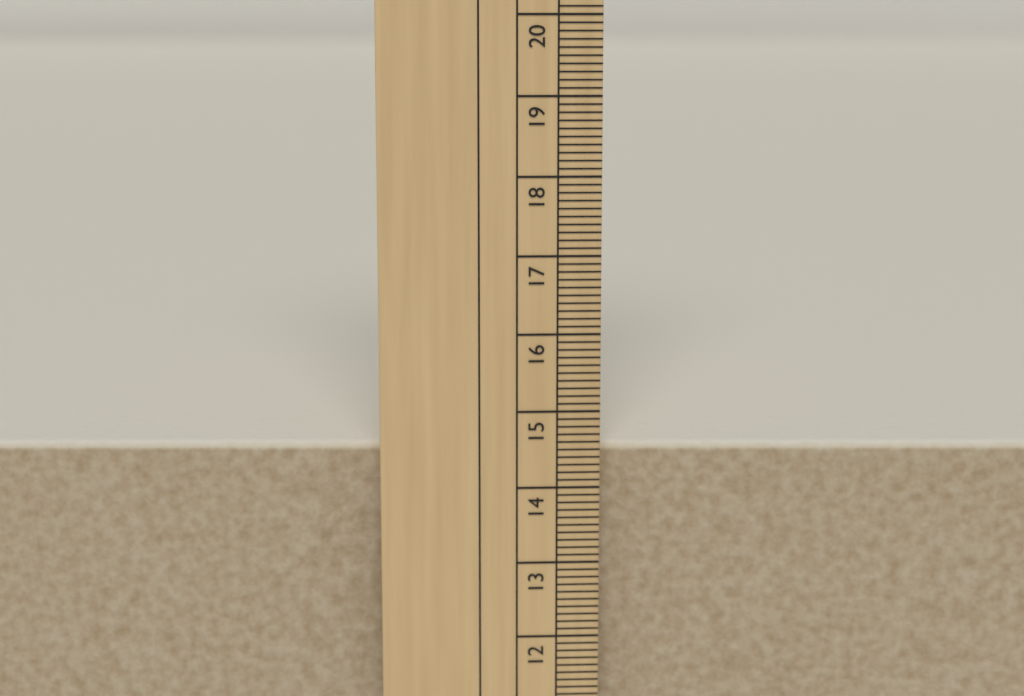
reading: 14.5 cm
